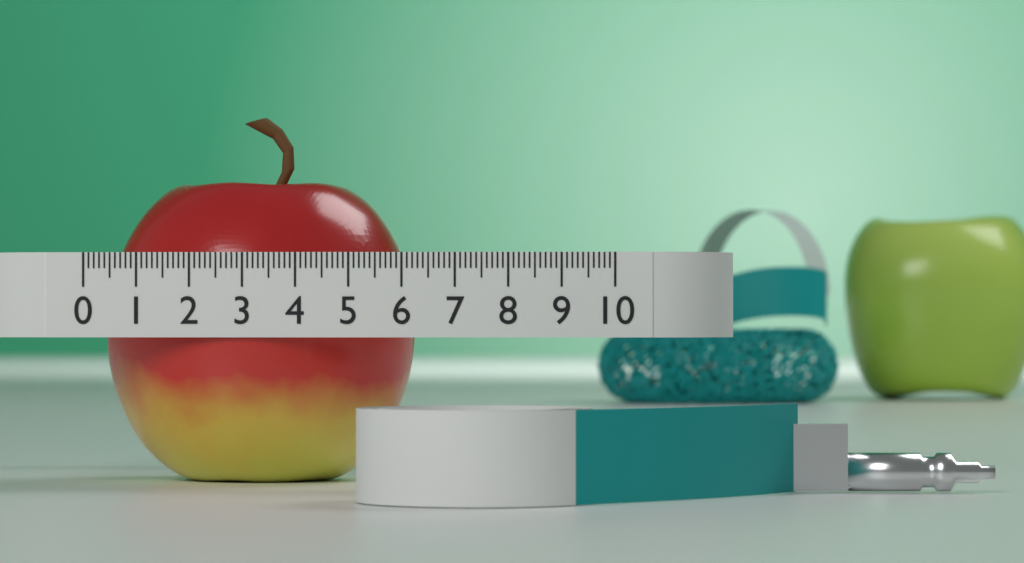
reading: 6.0 (no unit)
